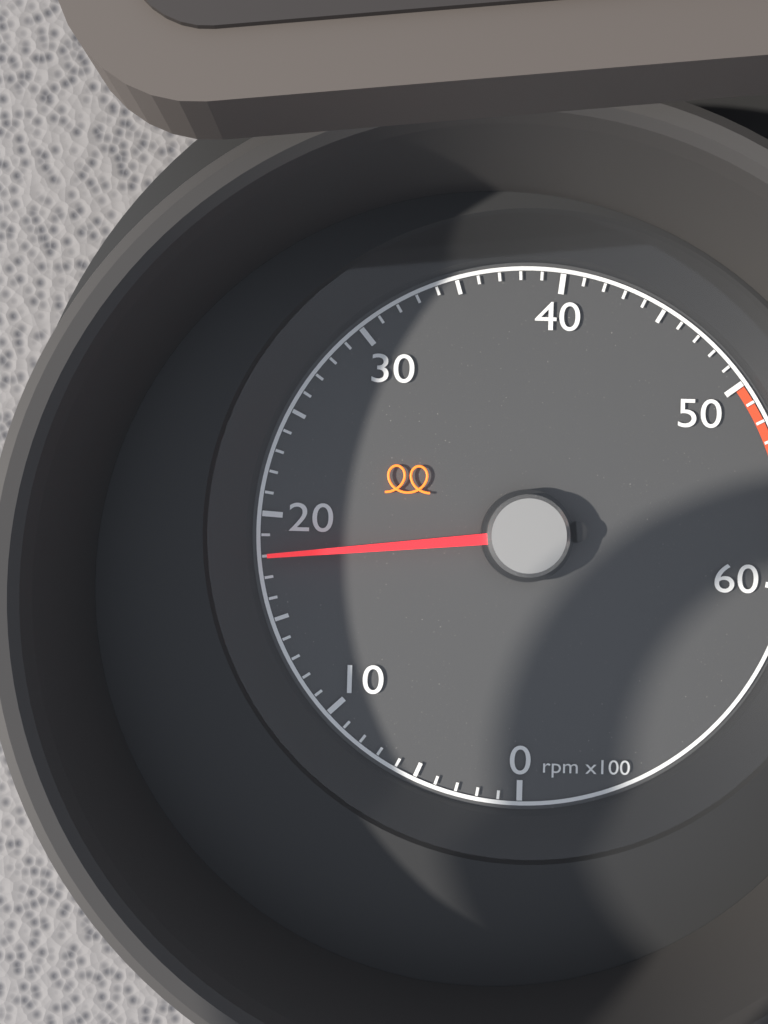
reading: 1800 rpm
